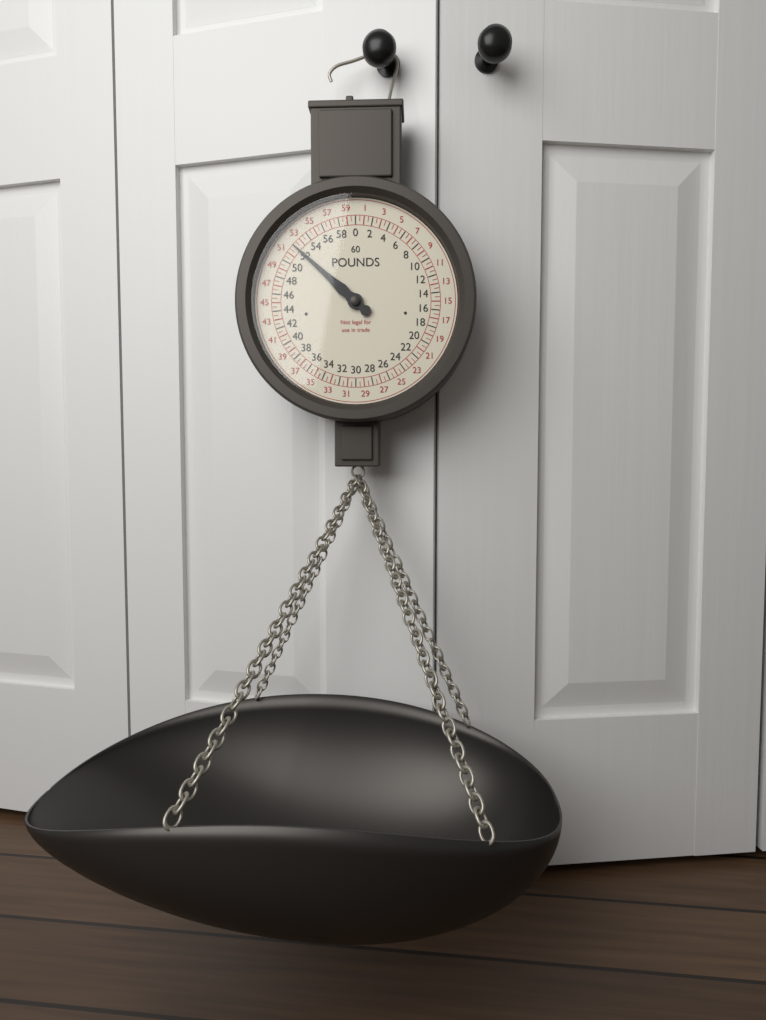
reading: 52.0 lb
